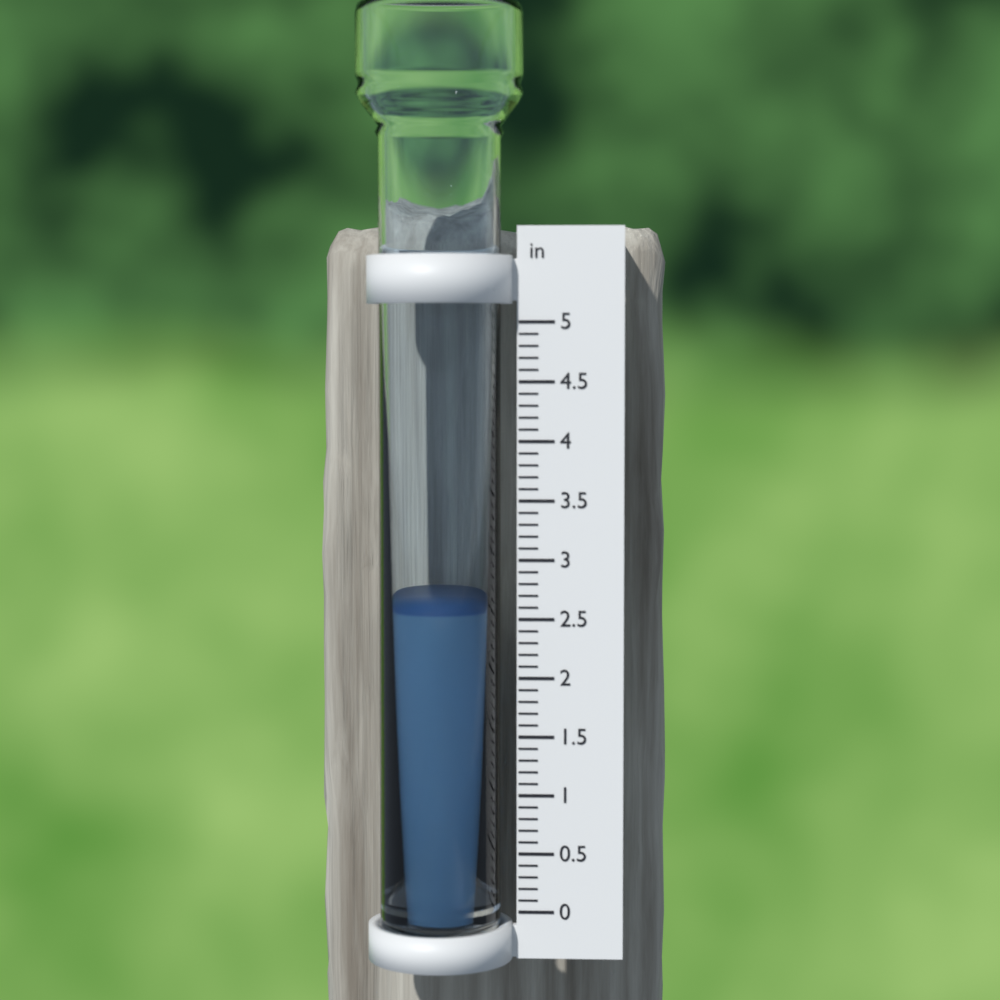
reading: 2.6 in
